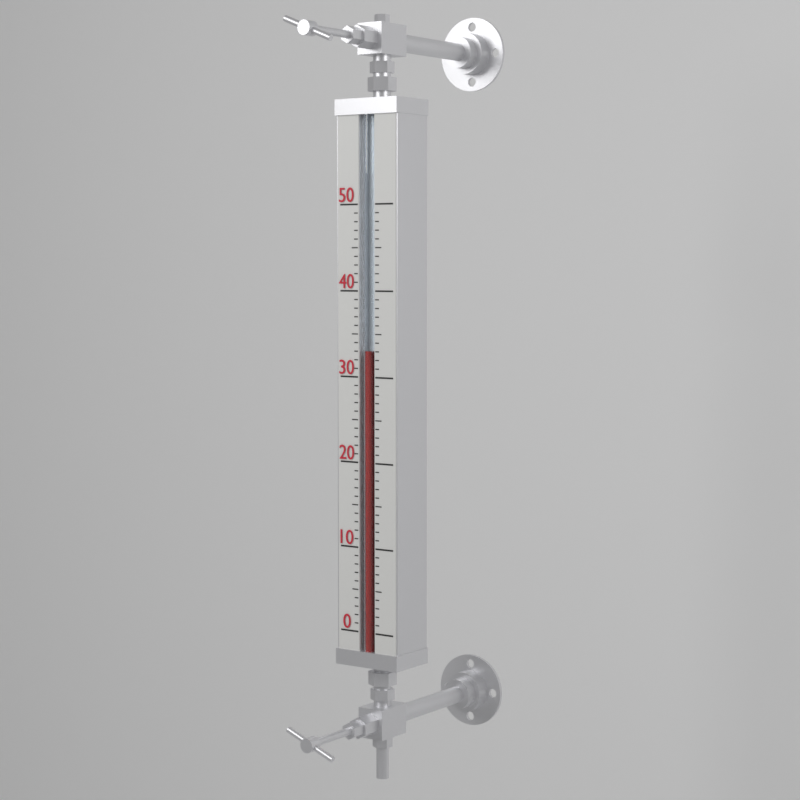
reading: 33 (no unit)
